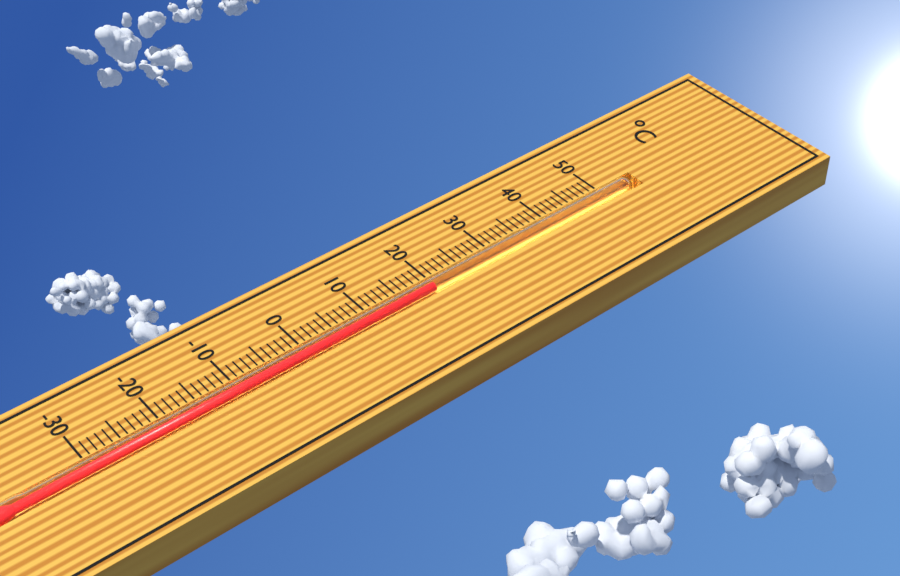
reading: 20 °C
